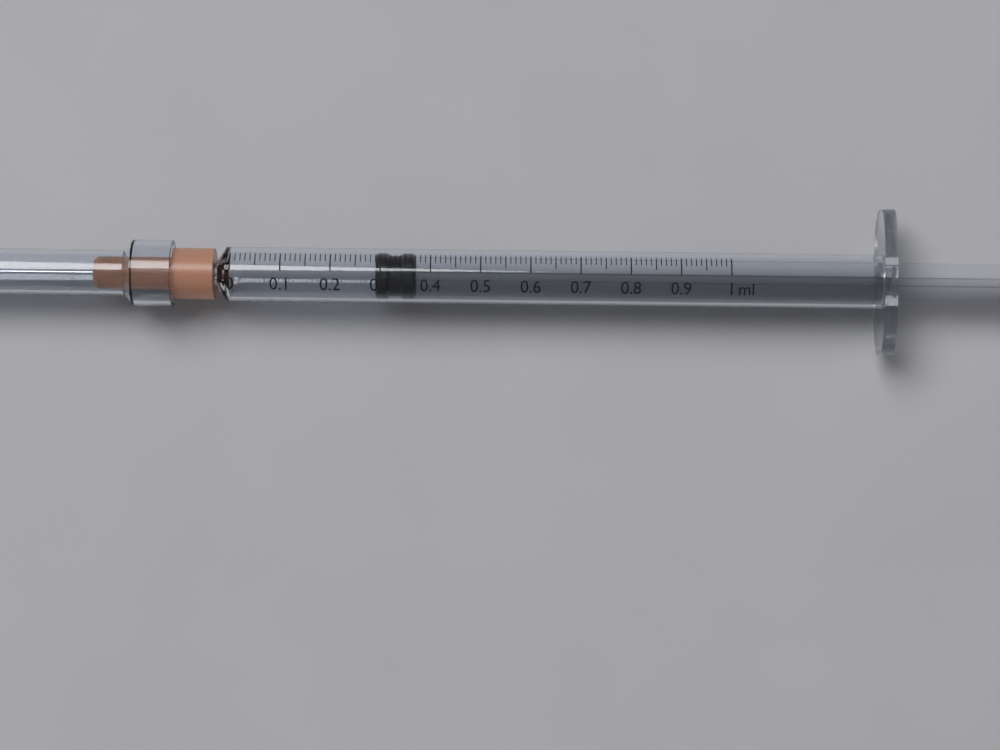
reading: 0.29 ml
